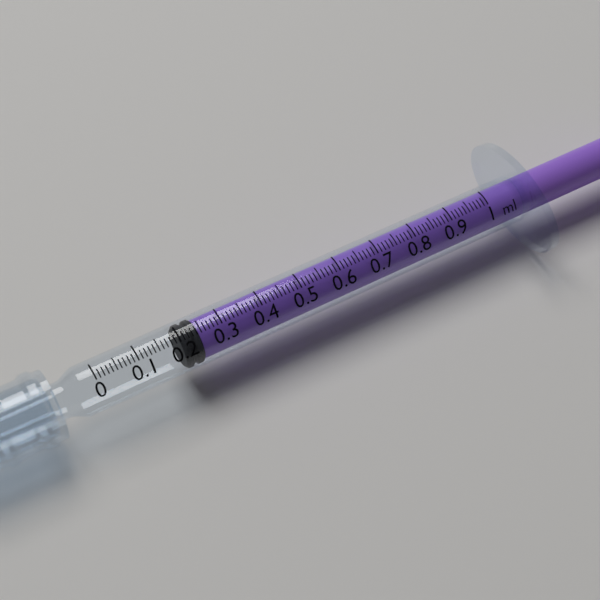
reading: 0.20 ml
